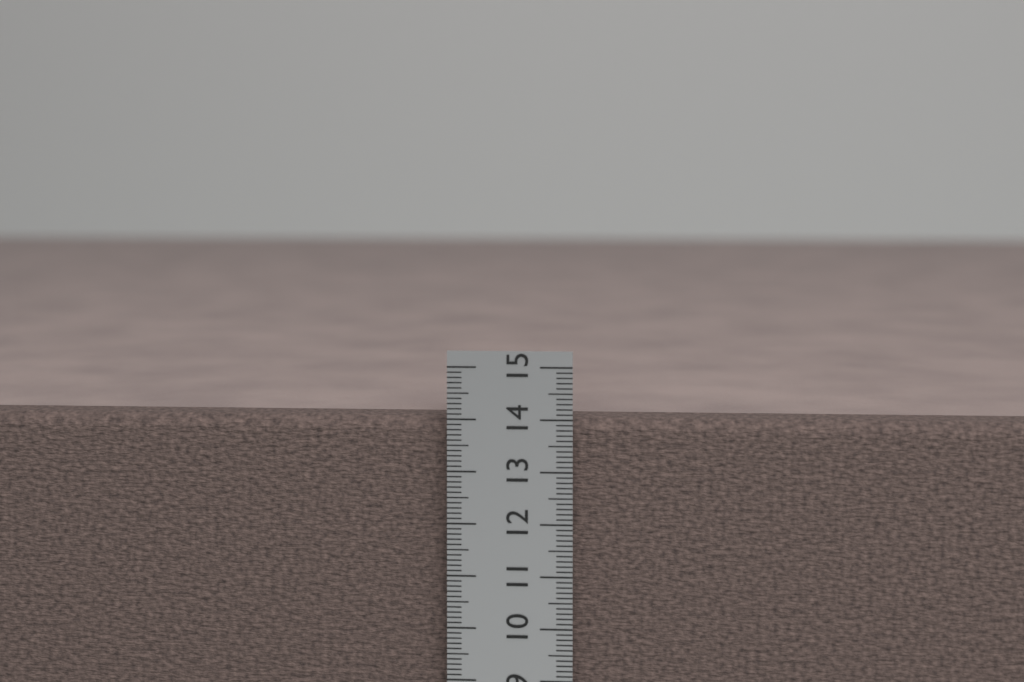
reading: 14.0 cm
